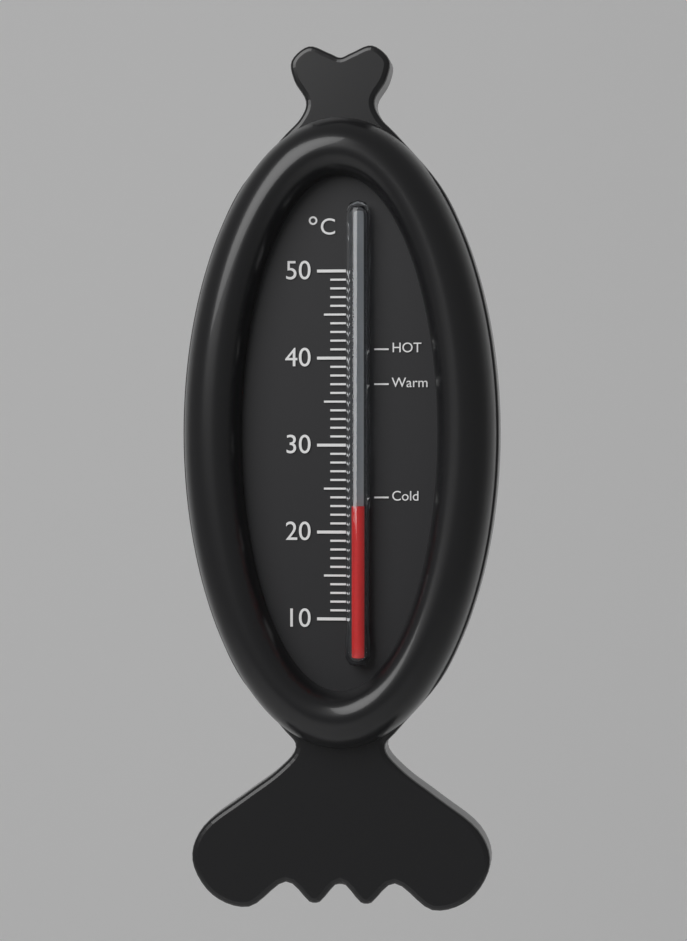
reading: 23 °C
